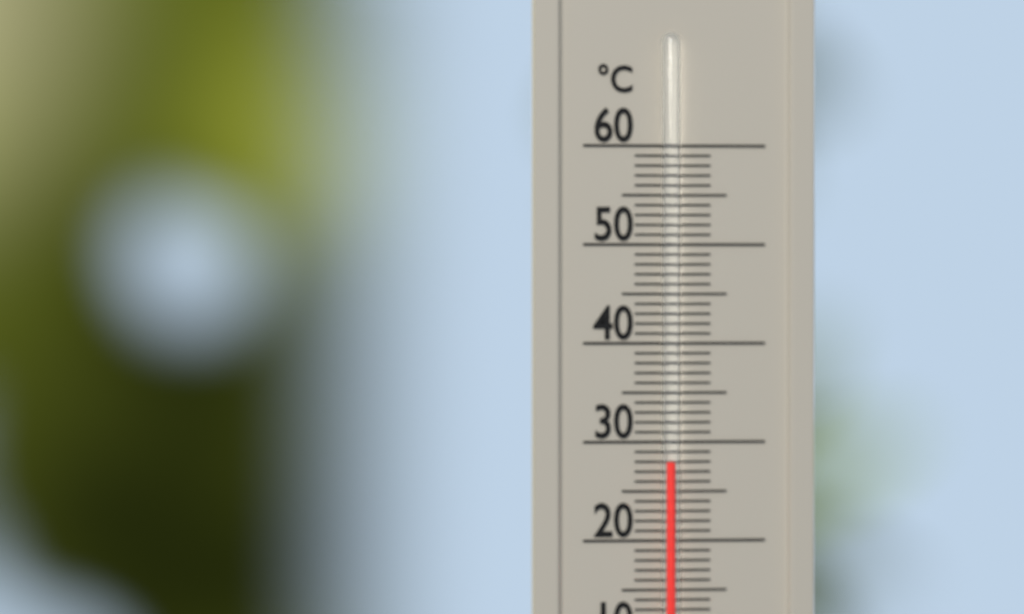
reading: 28 °C
